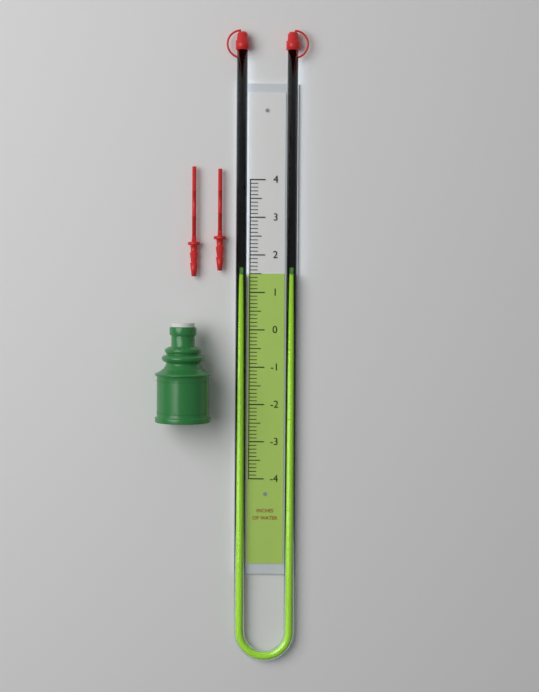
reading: 1.5 in
